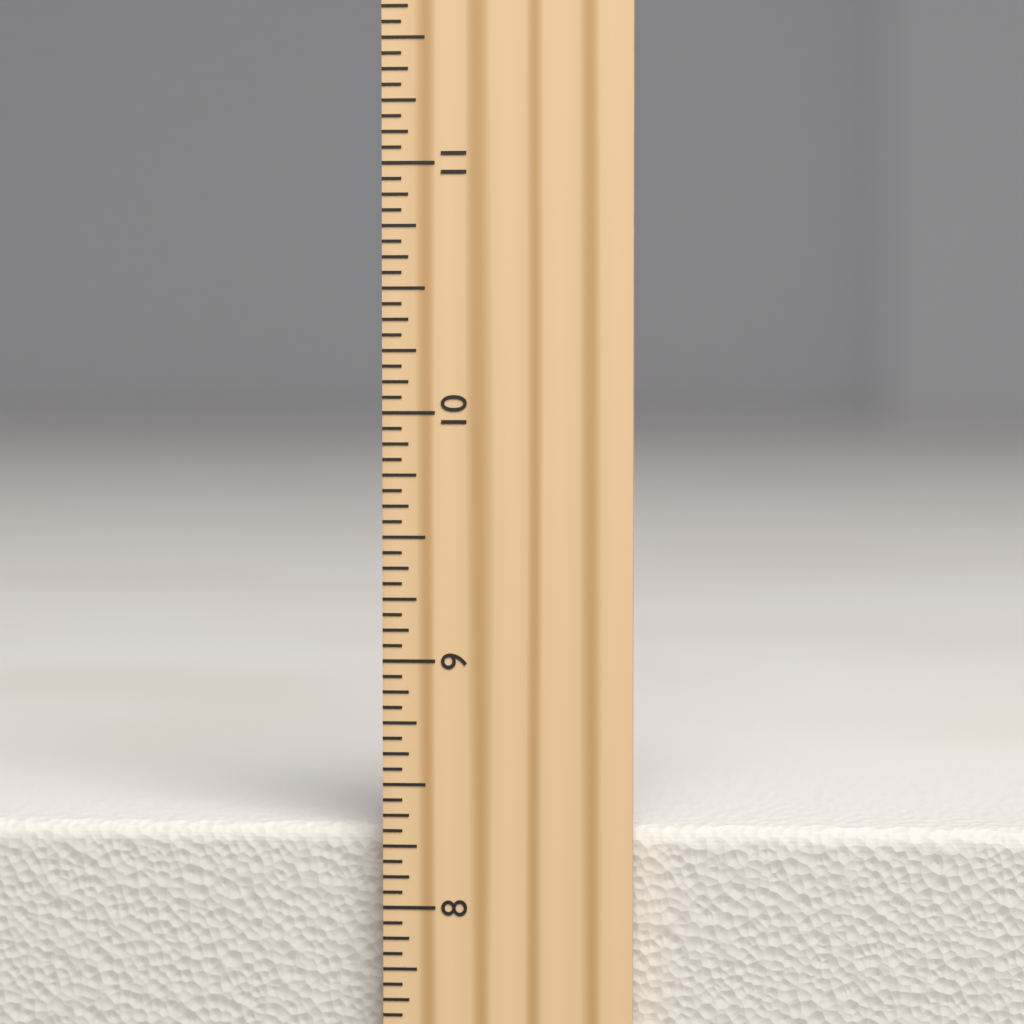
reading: 8.3125 inch
